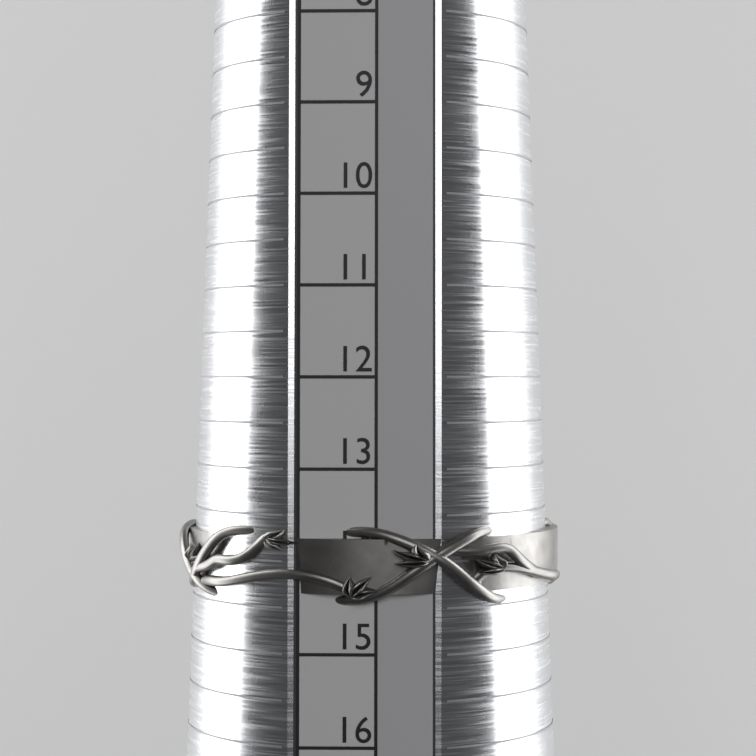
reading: 14.5 (no unit)
